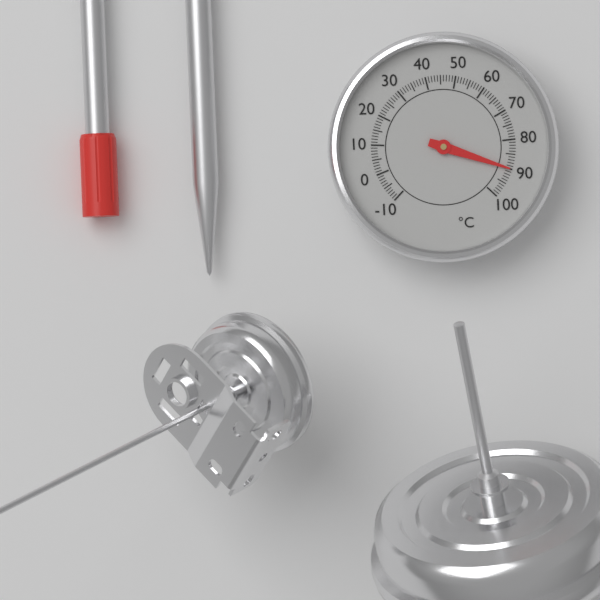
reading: 90 °C
